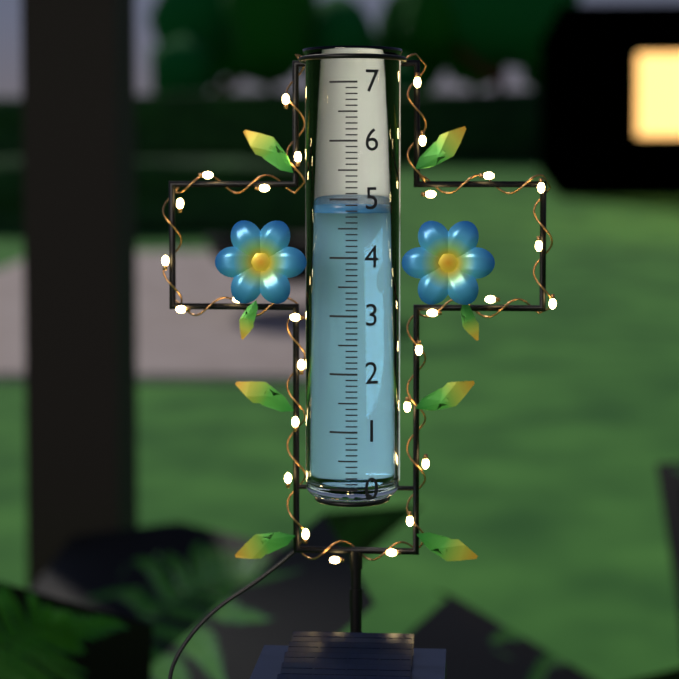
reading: 4.8 (no unit)
